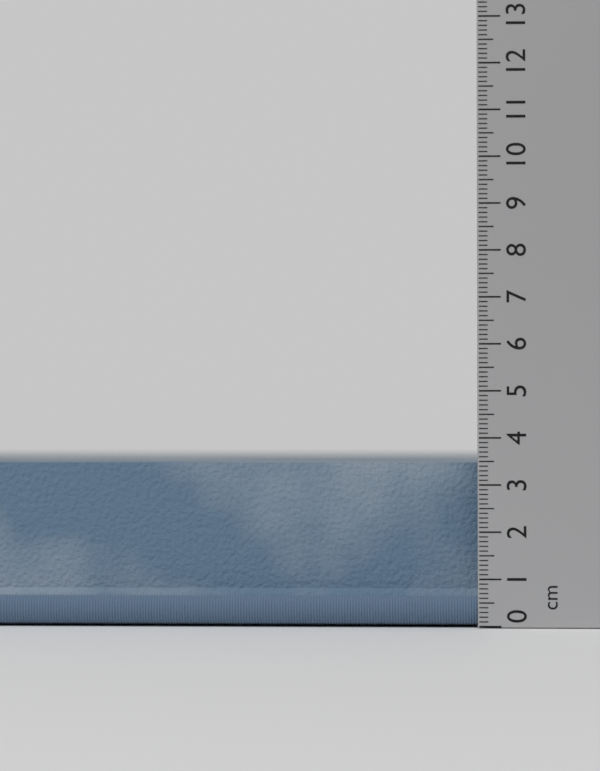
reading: 3.6 cm
